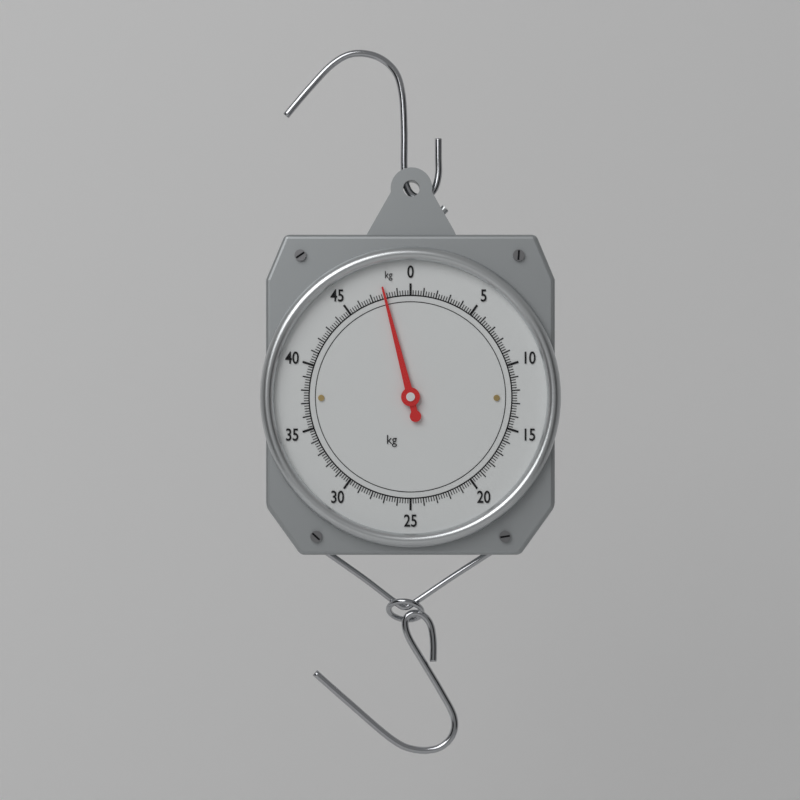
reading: 48.0 kg
